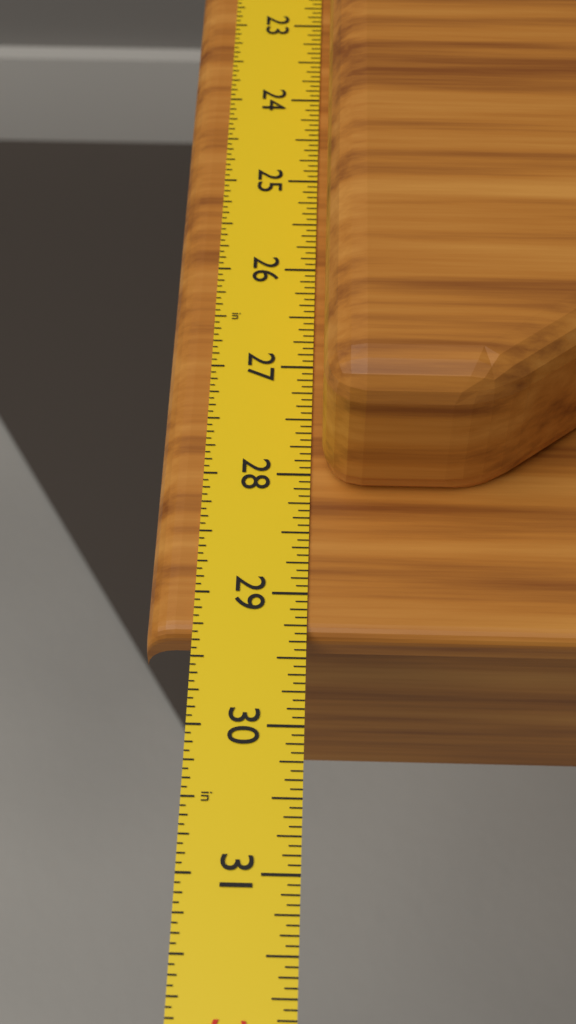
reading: 29.3125 in
